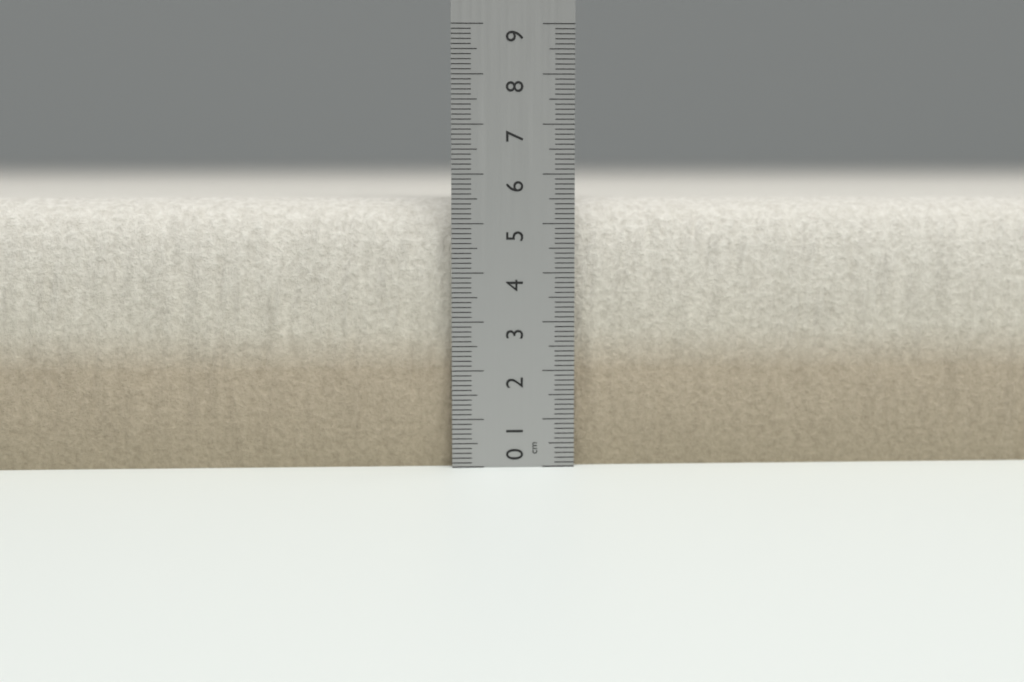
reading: 5.5 cm
